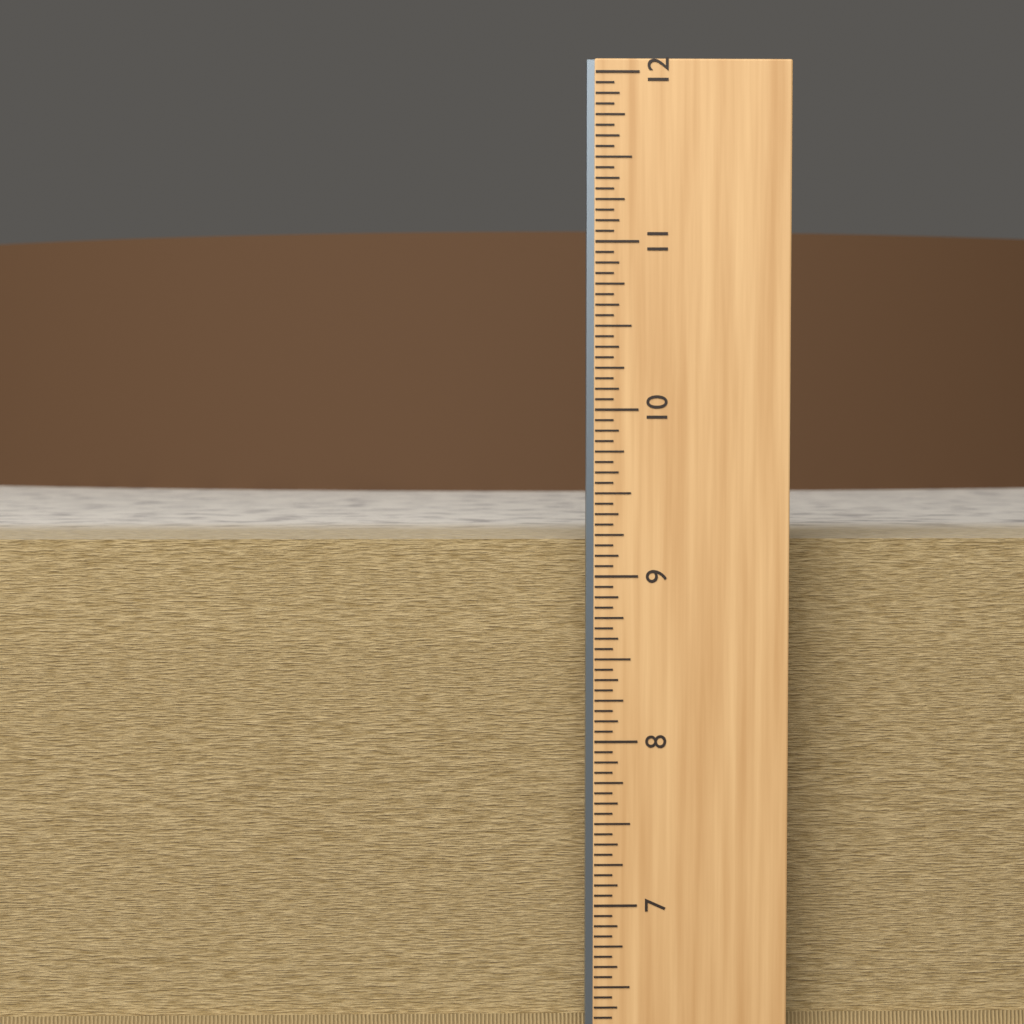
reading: 9.1875 in
